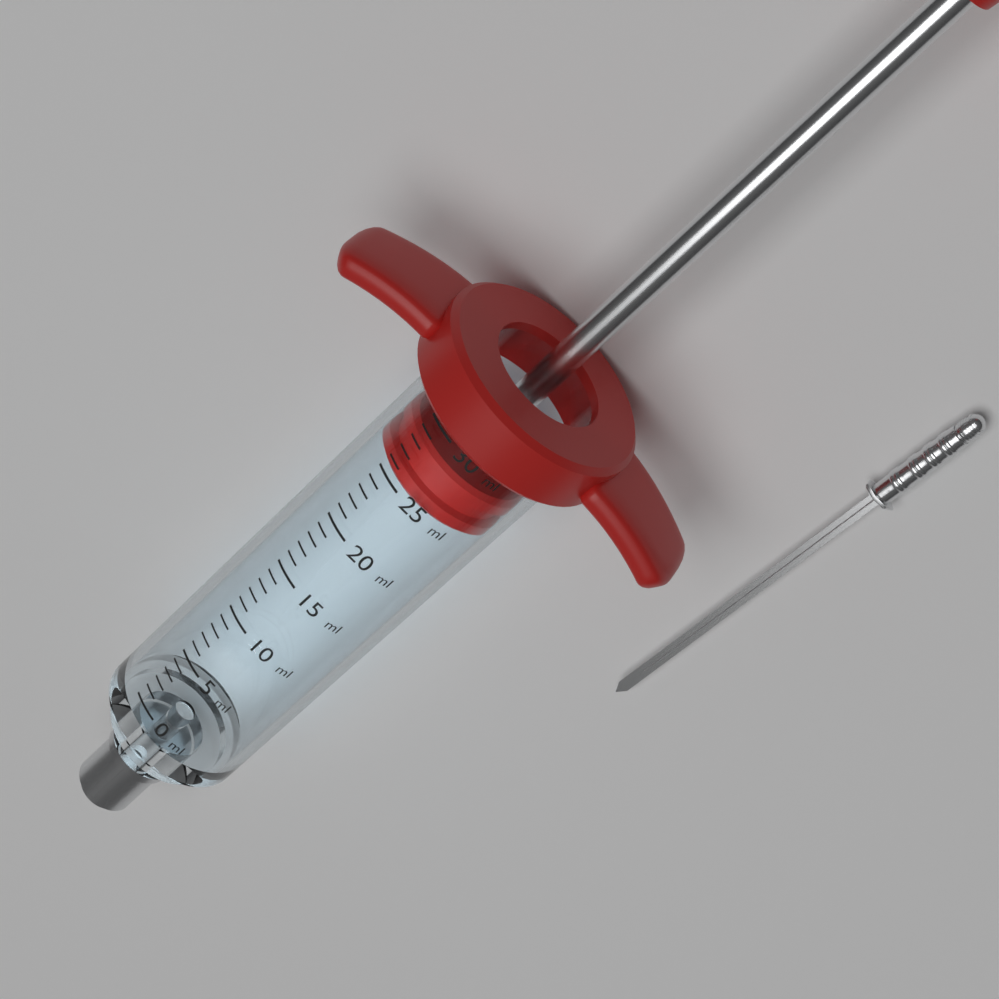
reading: 25 ml
